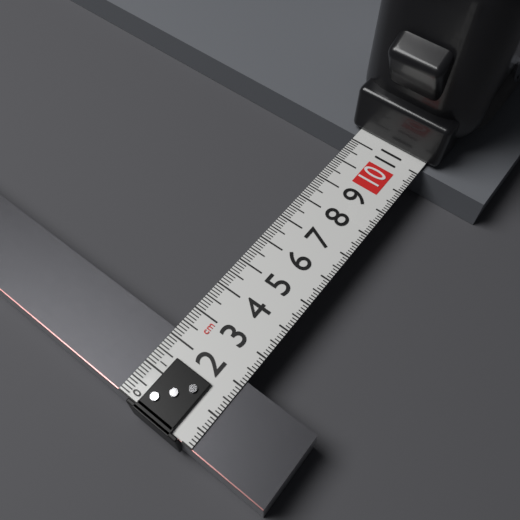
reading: 2.2 cm
